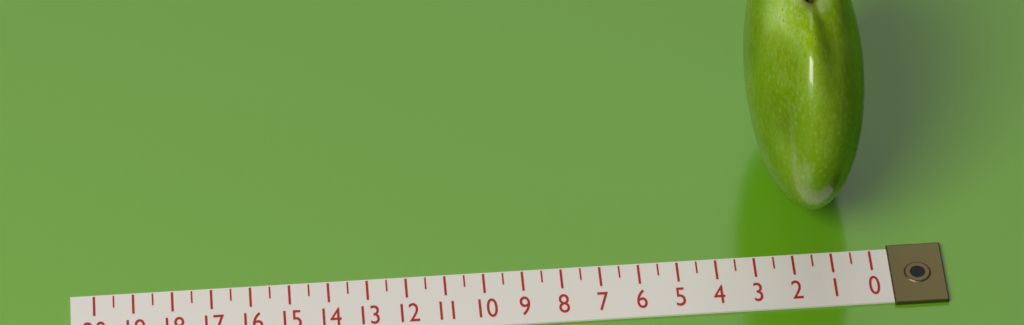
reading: 3.0 (no unit)
